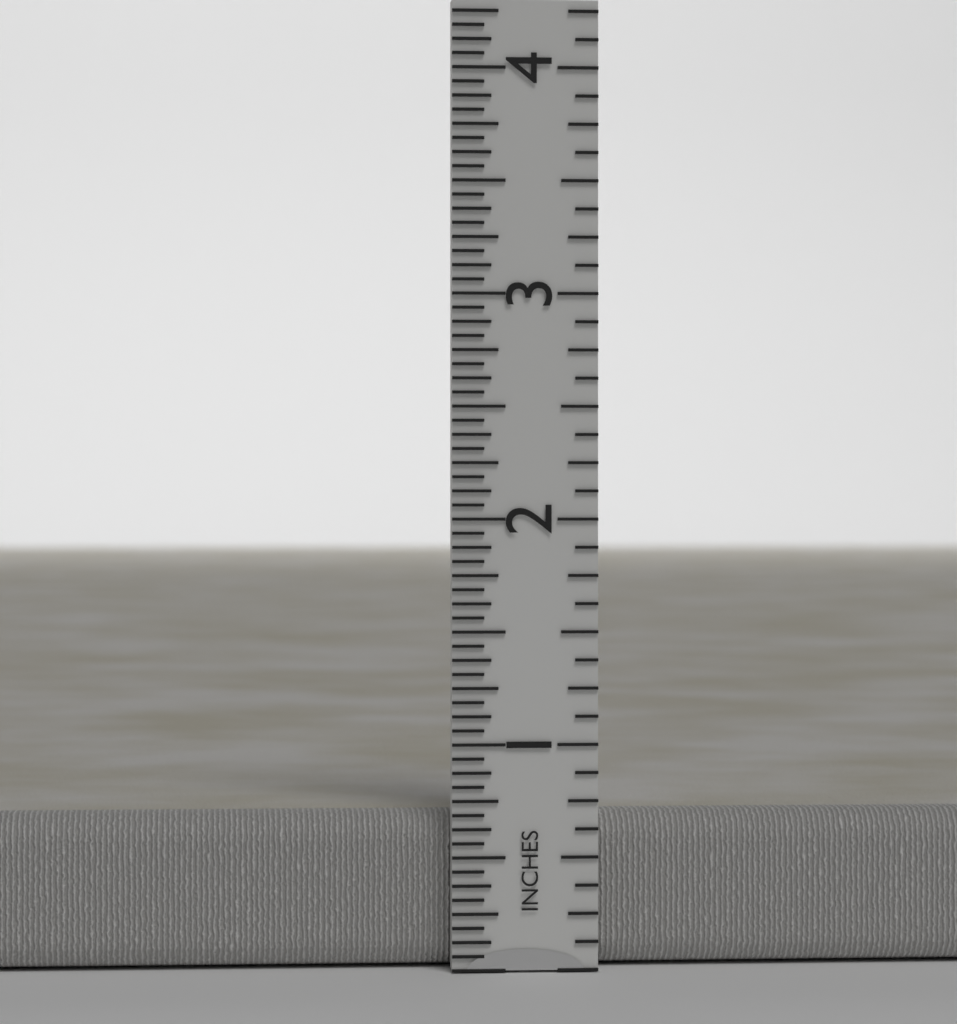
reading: 0.6875 in
